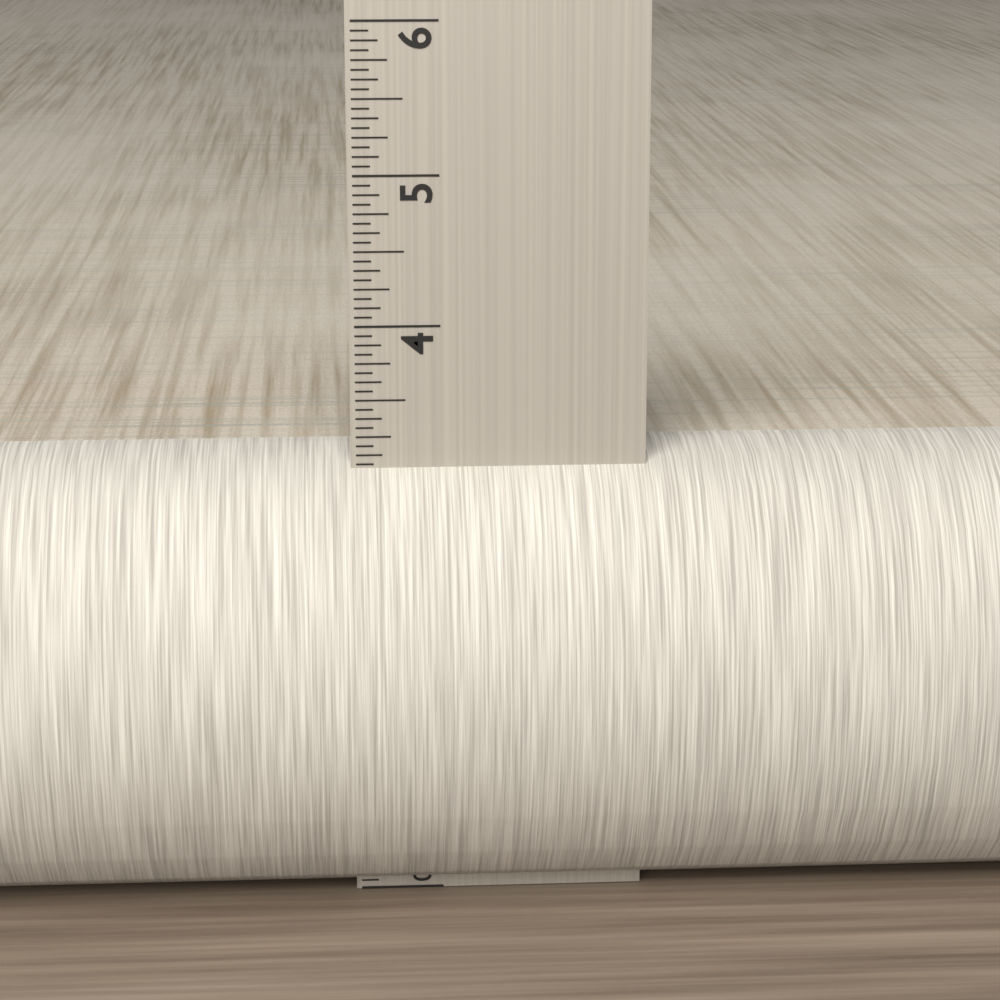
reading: 3.1250 in
